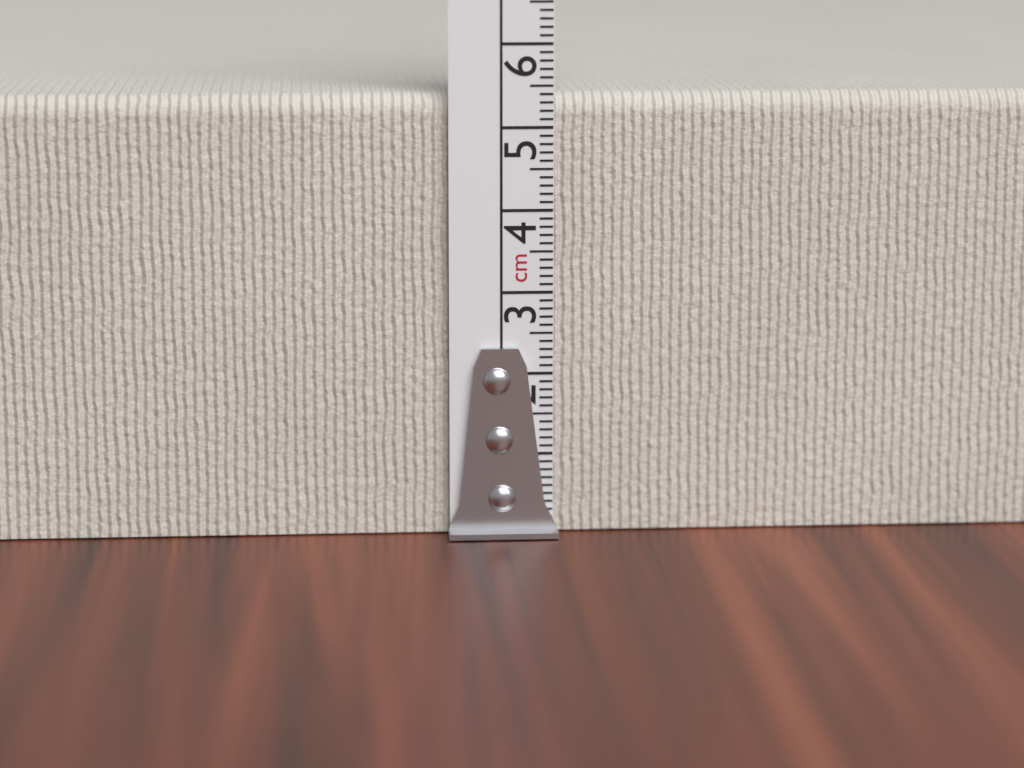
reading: 5.4 cm
